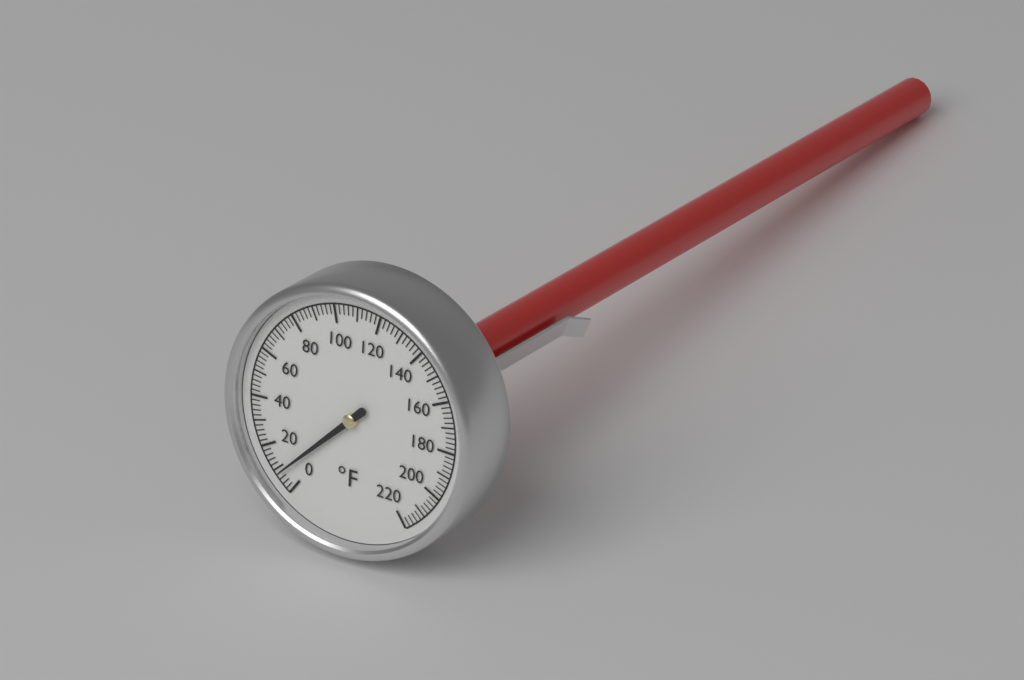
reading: 8 °F
